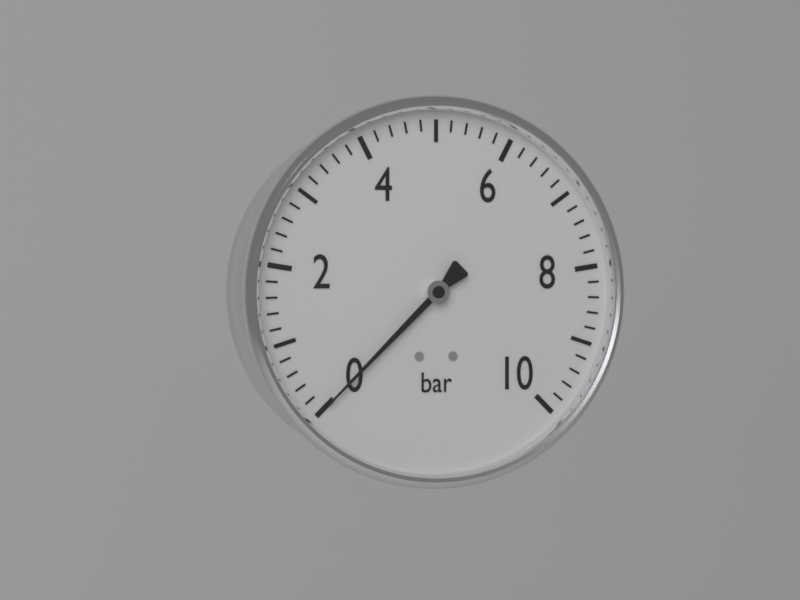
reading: 0.0 bar
